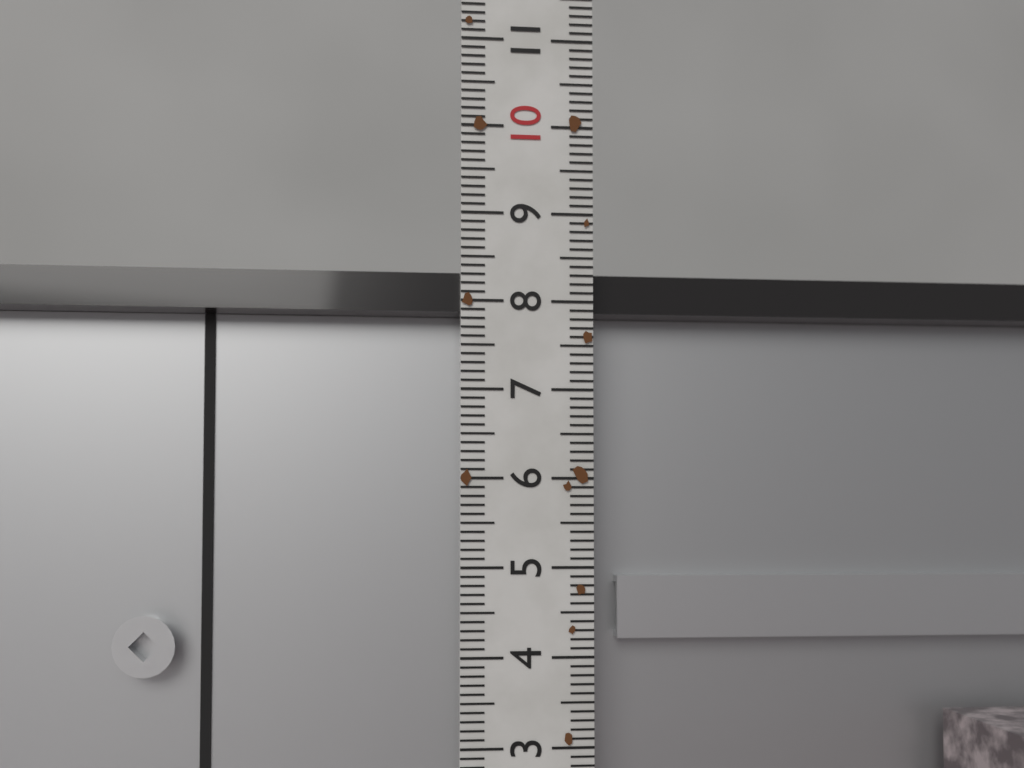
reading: 8.4 (no unit)
